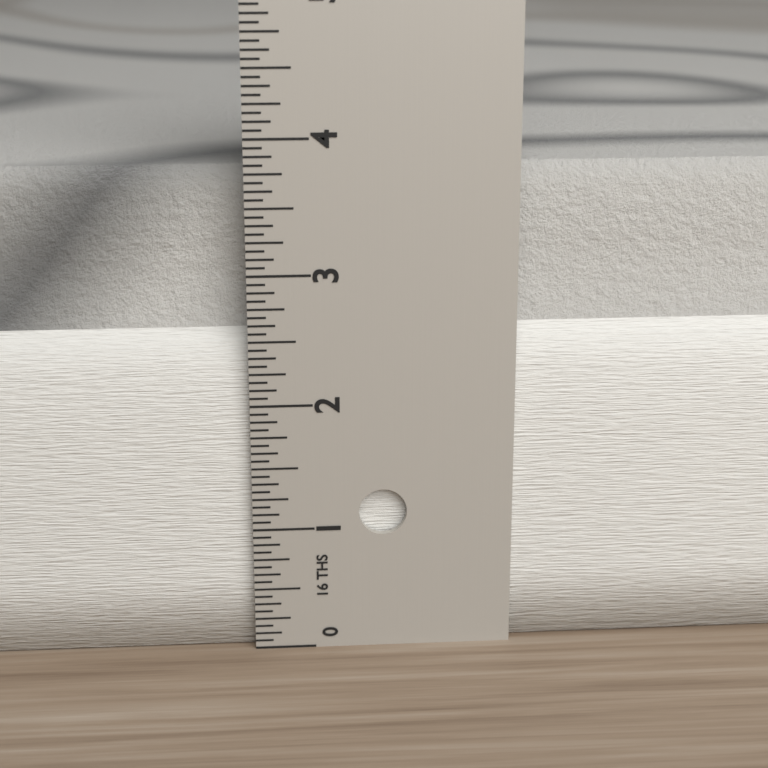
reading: 3.7500 in
